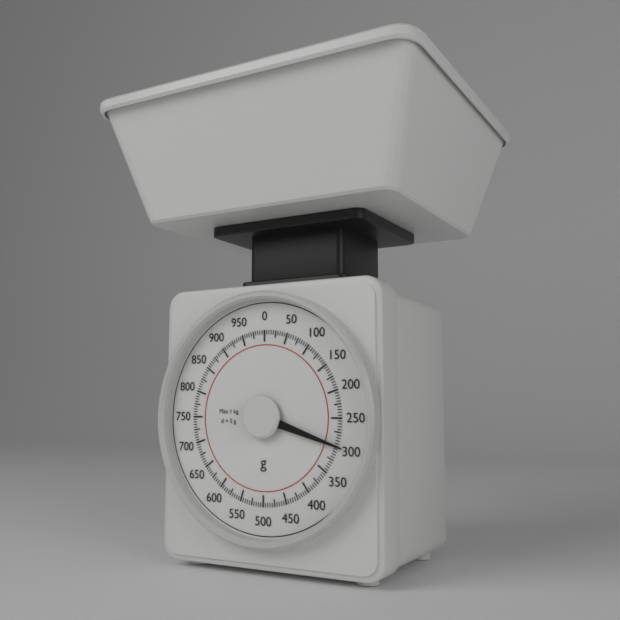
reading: 300 g
